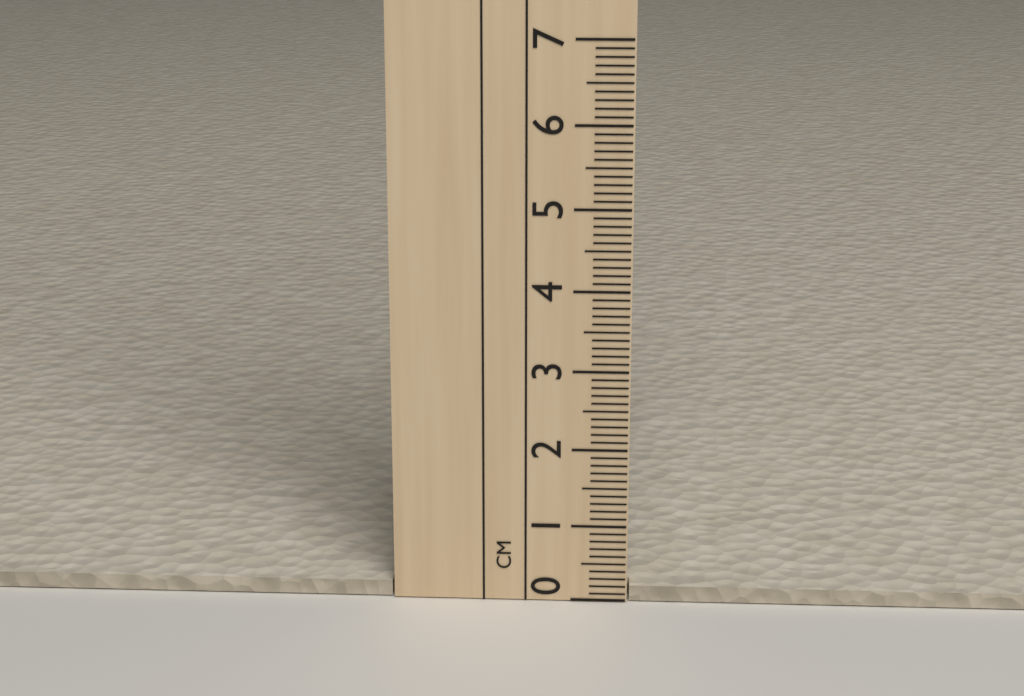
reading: 0.2 cm
